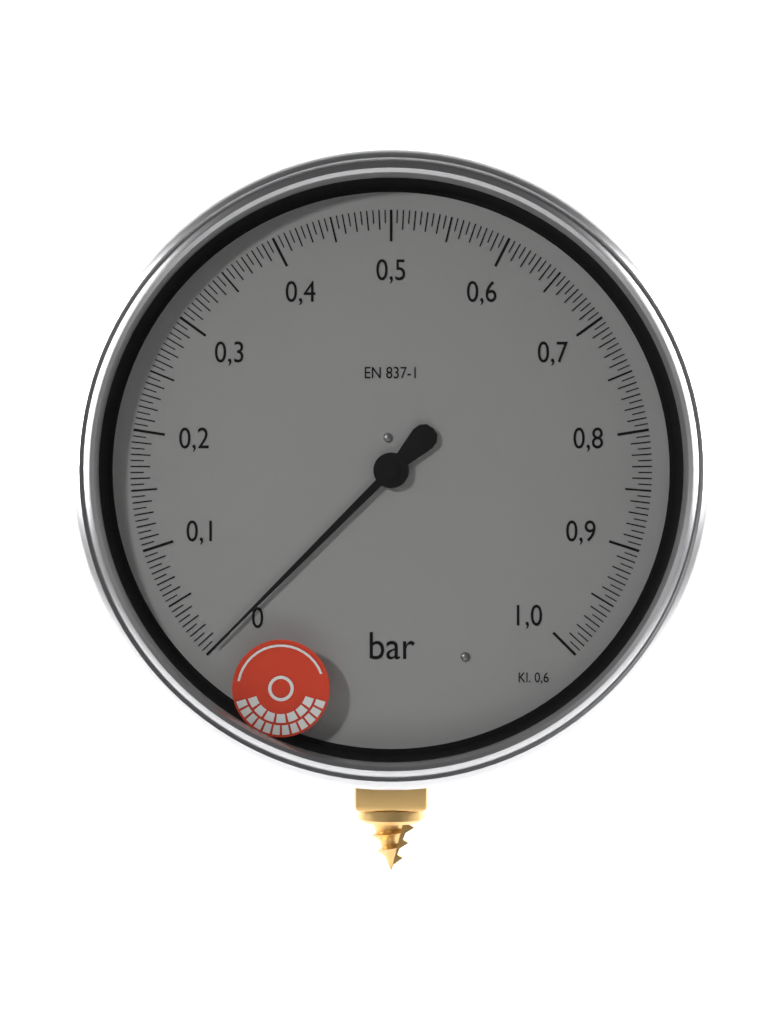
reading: 0.000 bar
